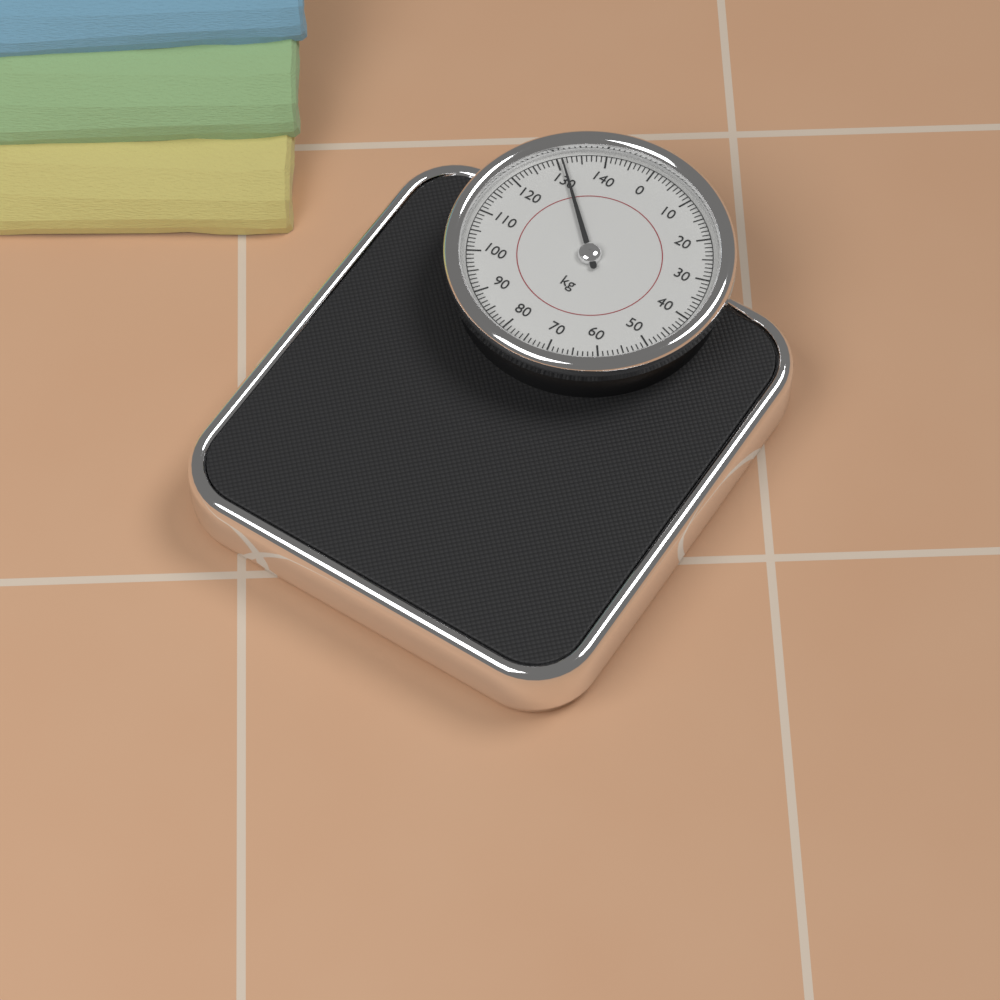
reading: 131 kg
